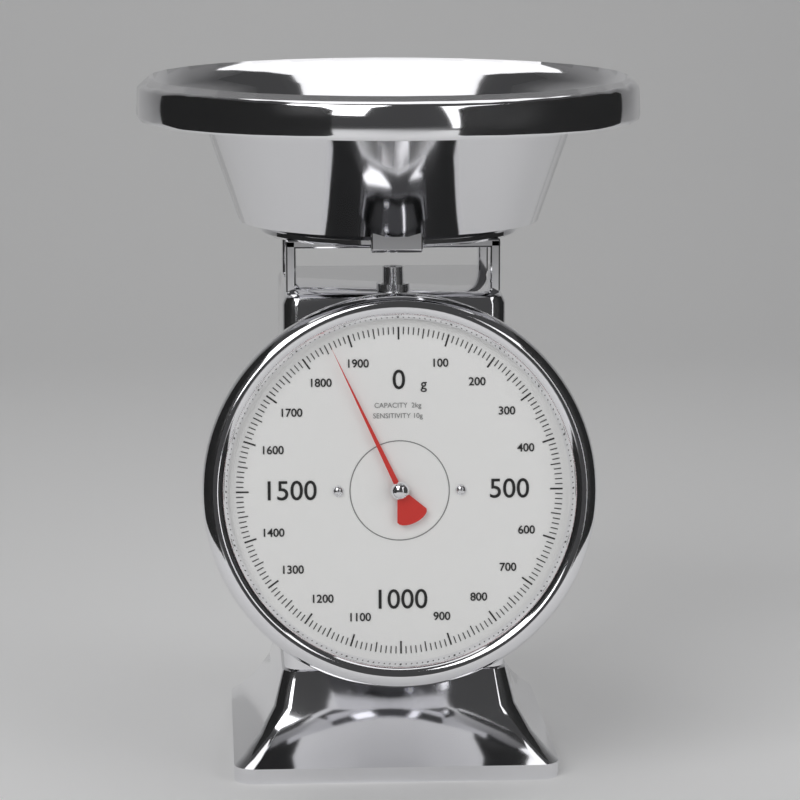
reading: 1860 g
